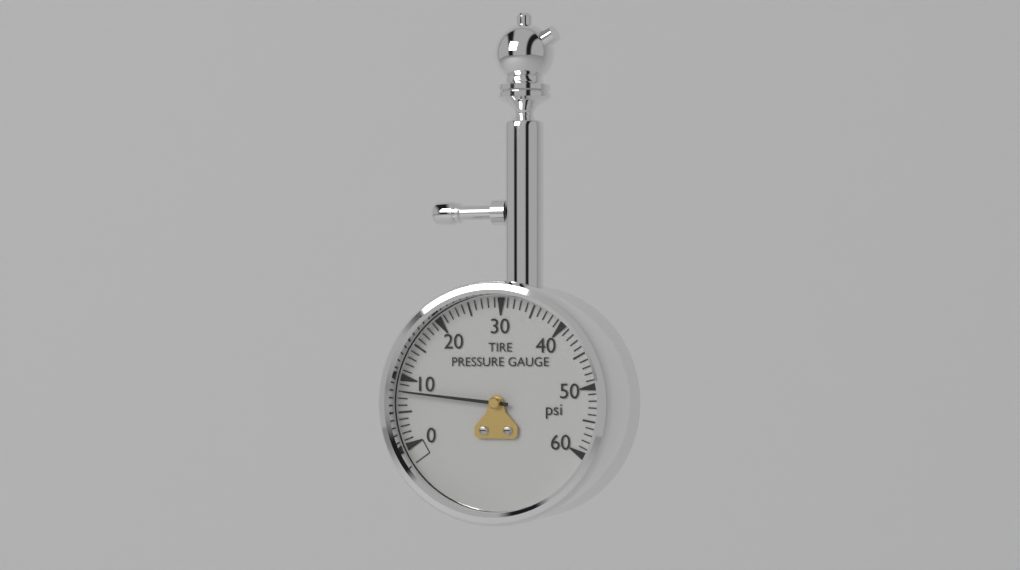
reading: 8 psi
